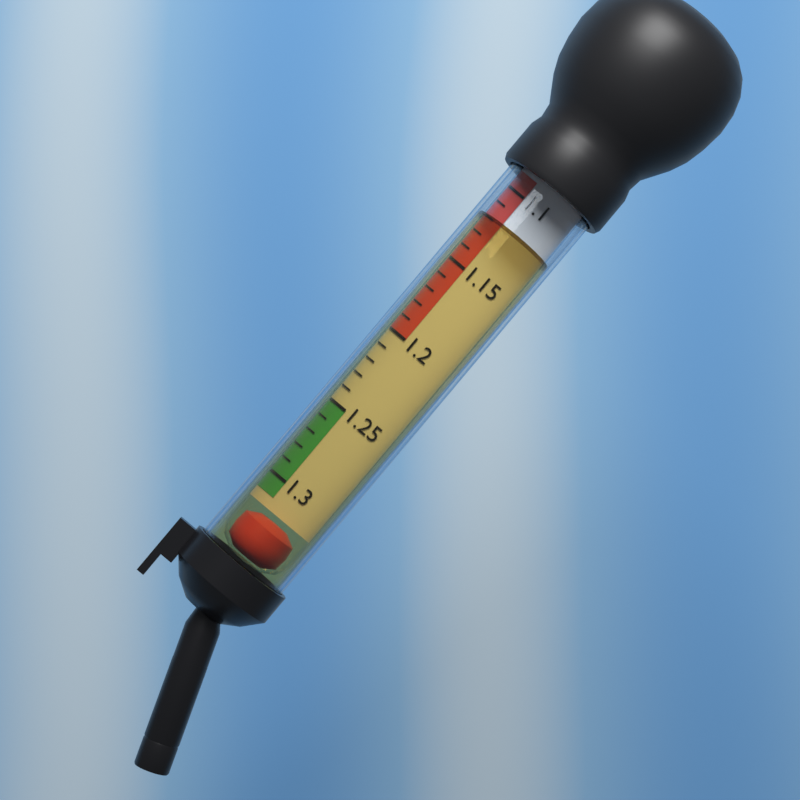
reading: 1.12 (no unit)
